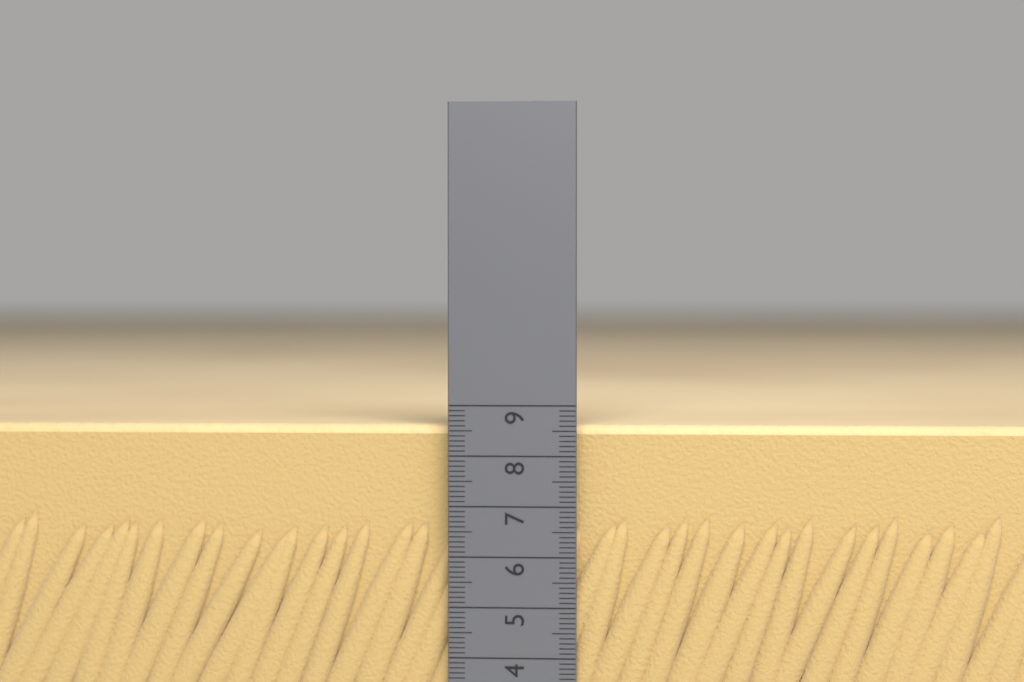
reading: 8.6 cm
